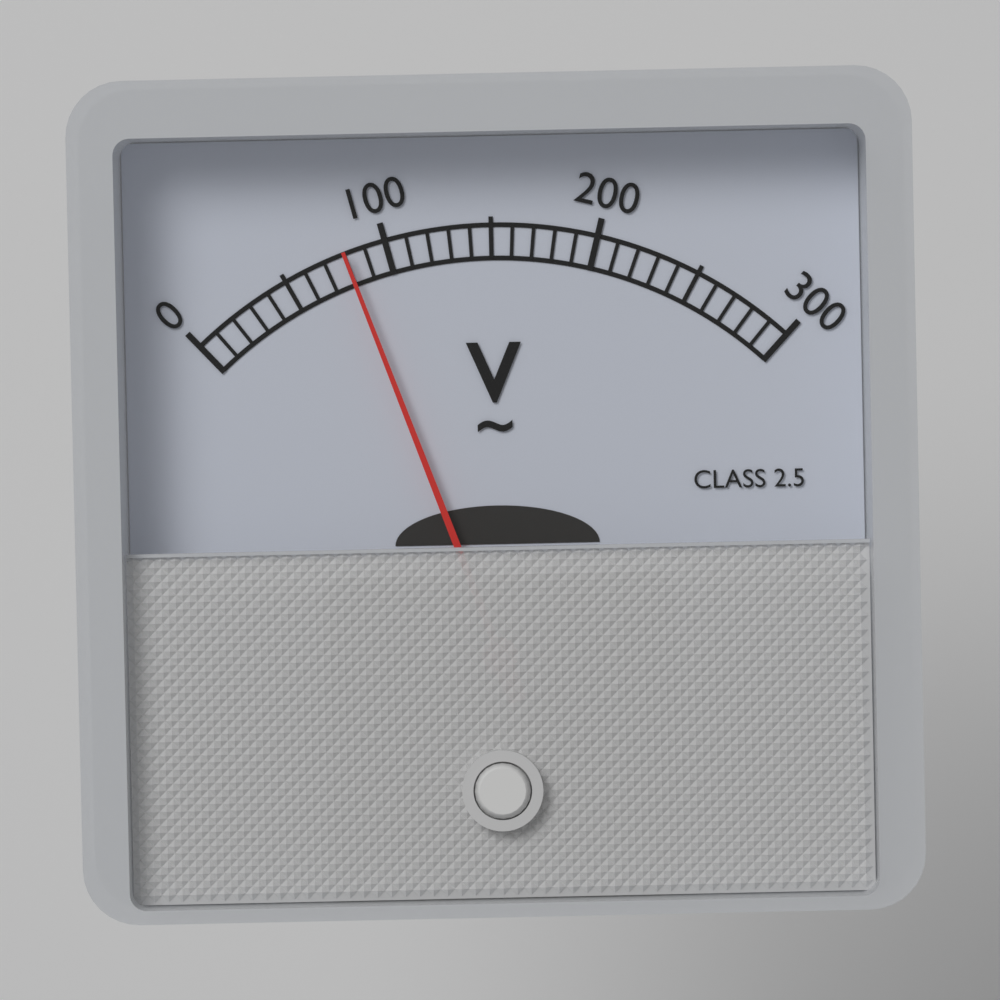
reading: 80 V
